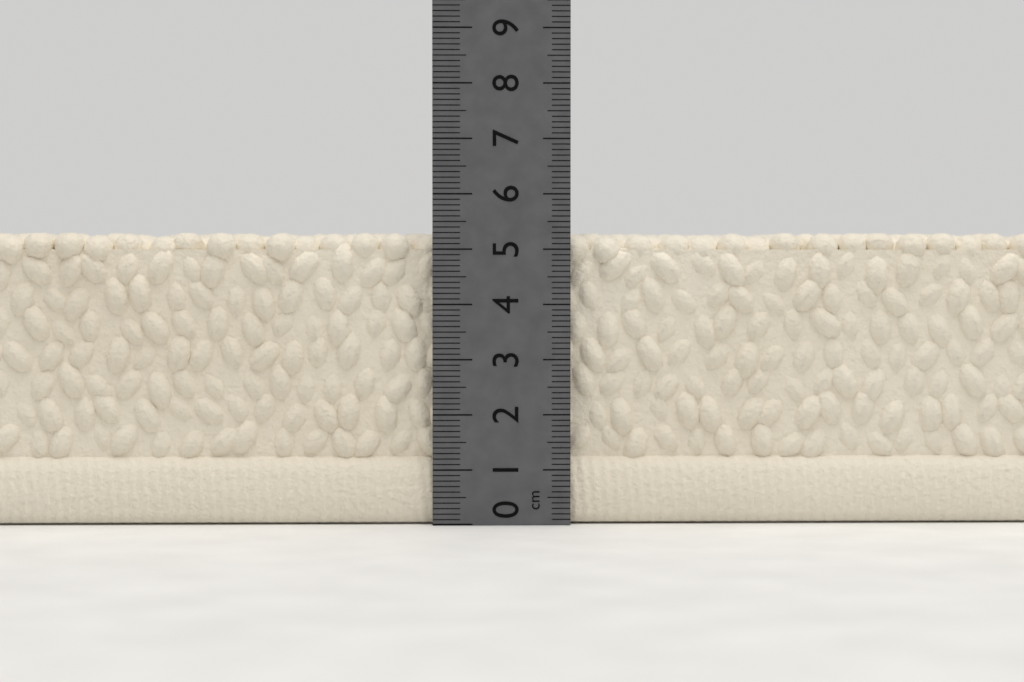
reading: 5.3 cm
